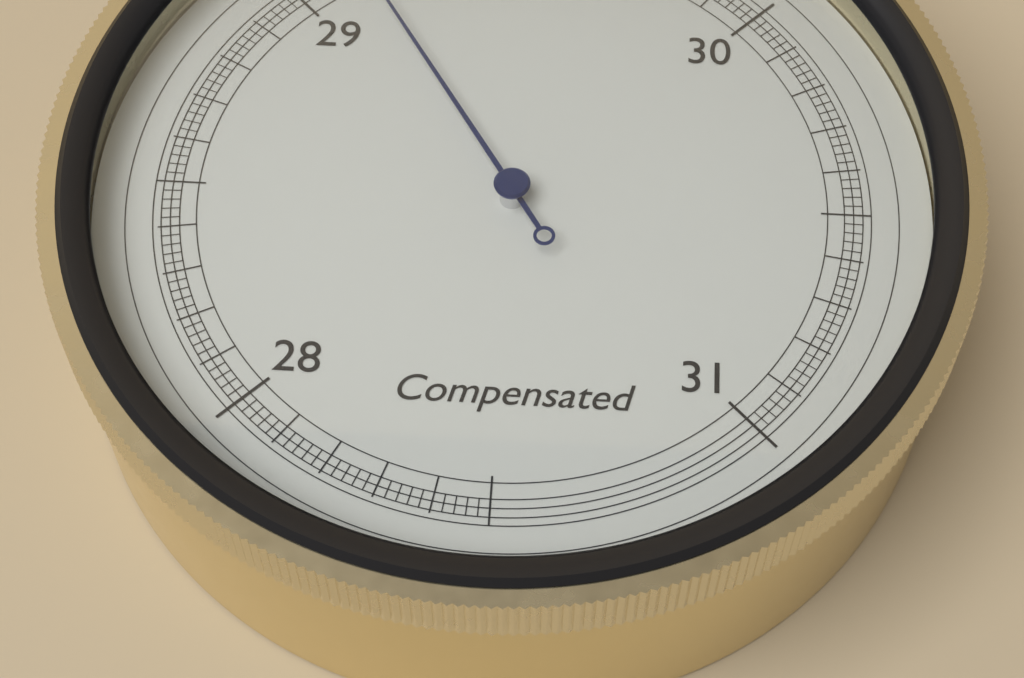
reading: 29.14 inHg
